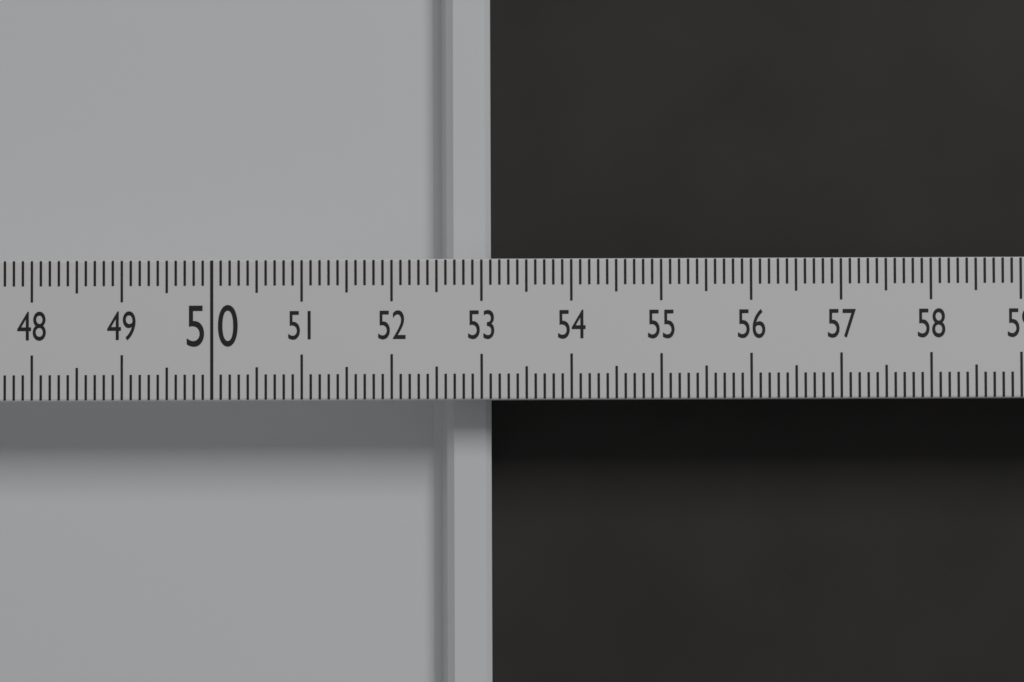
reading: 53.1 (no unit)
